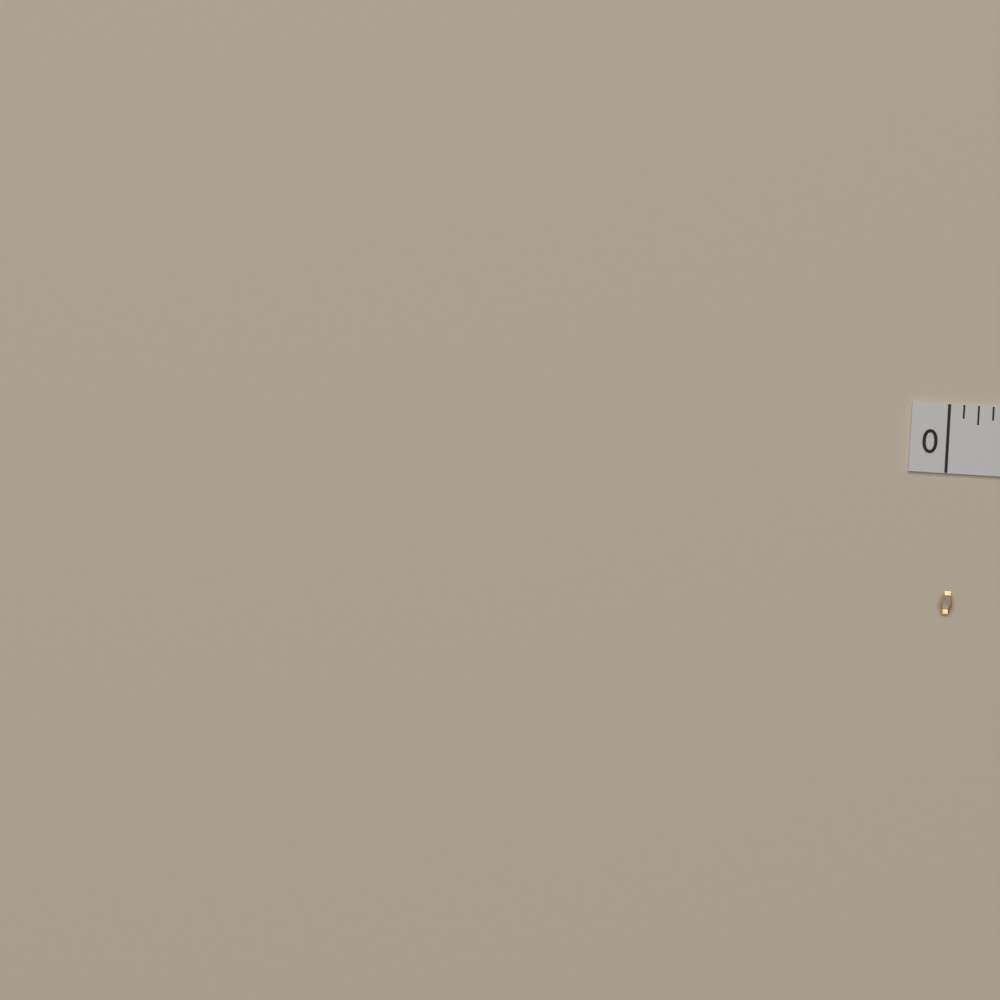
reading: 0.0625 in
